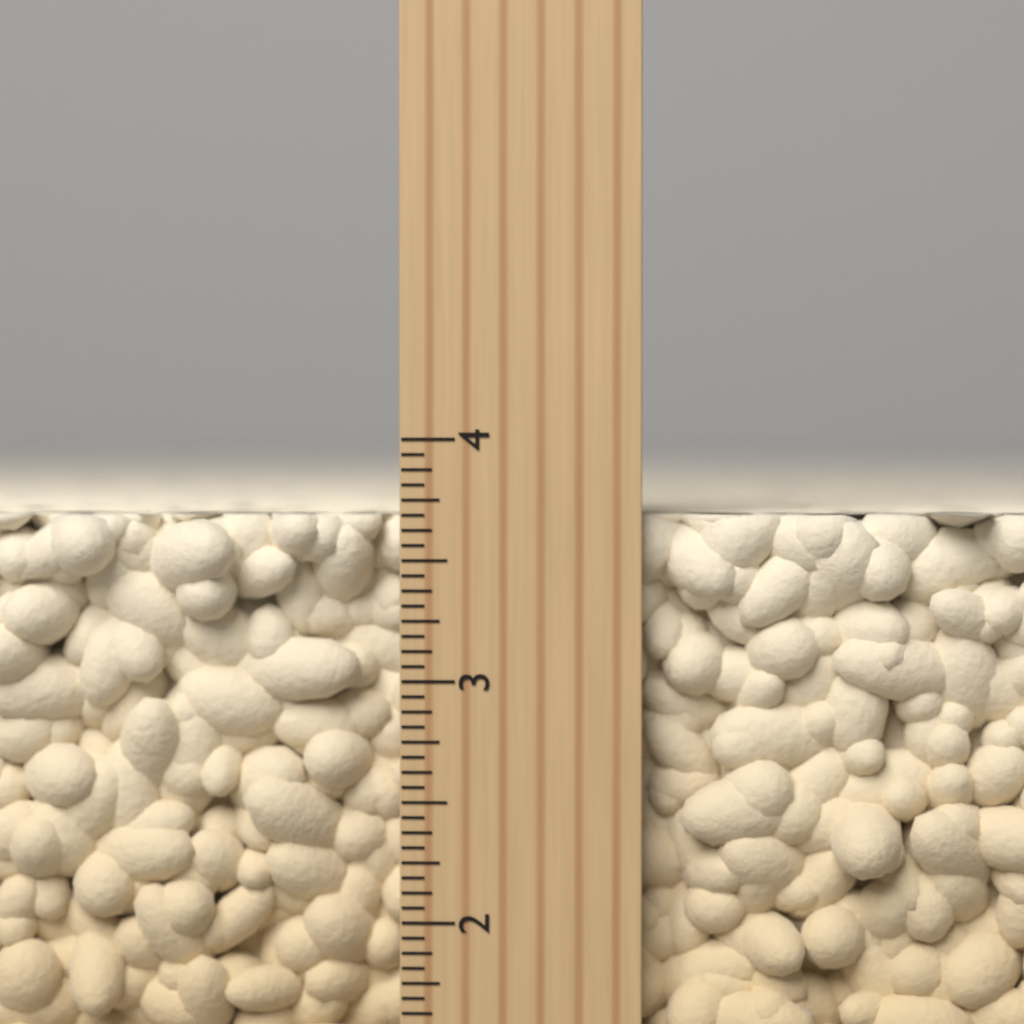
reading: 3.6875 inch
